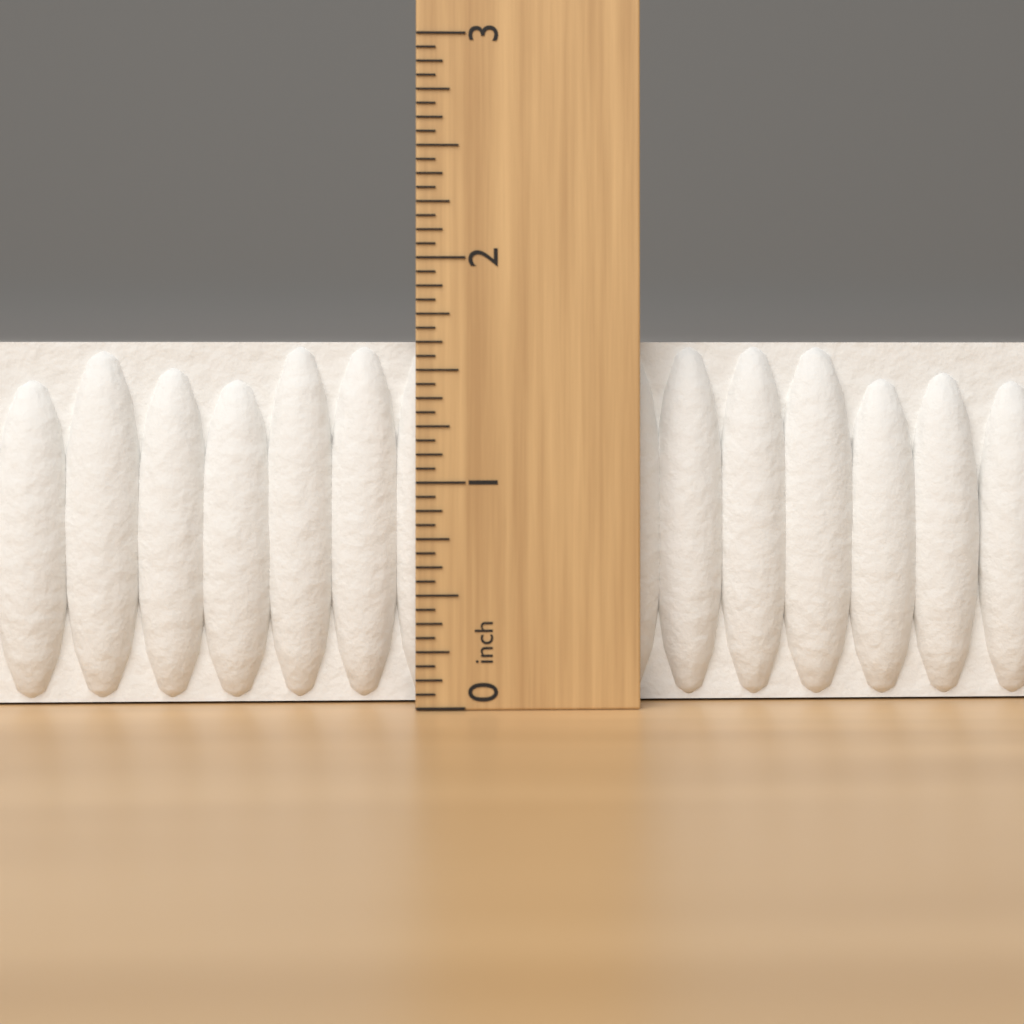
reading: 1.6250 inch
